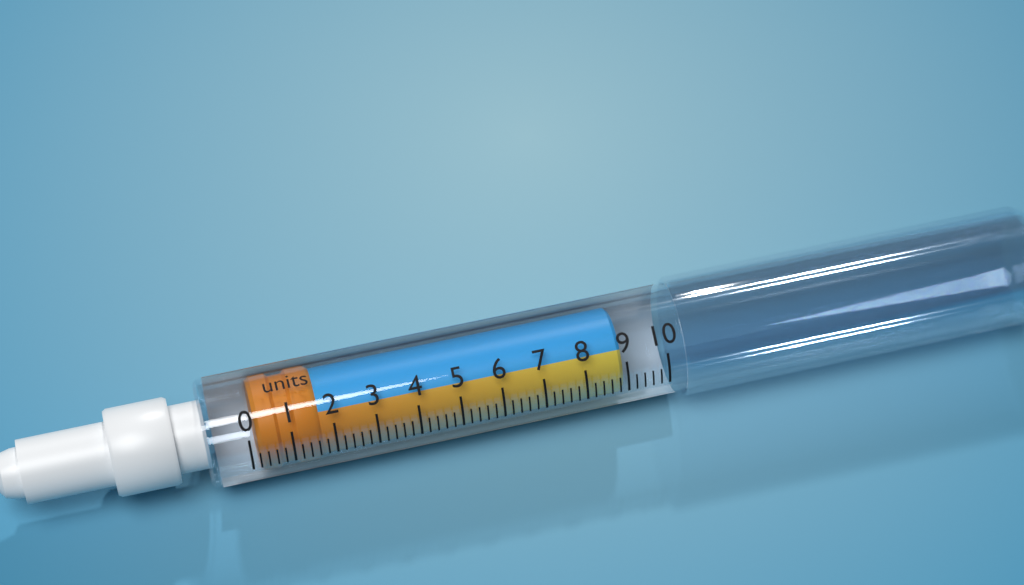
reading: 0.2 units
